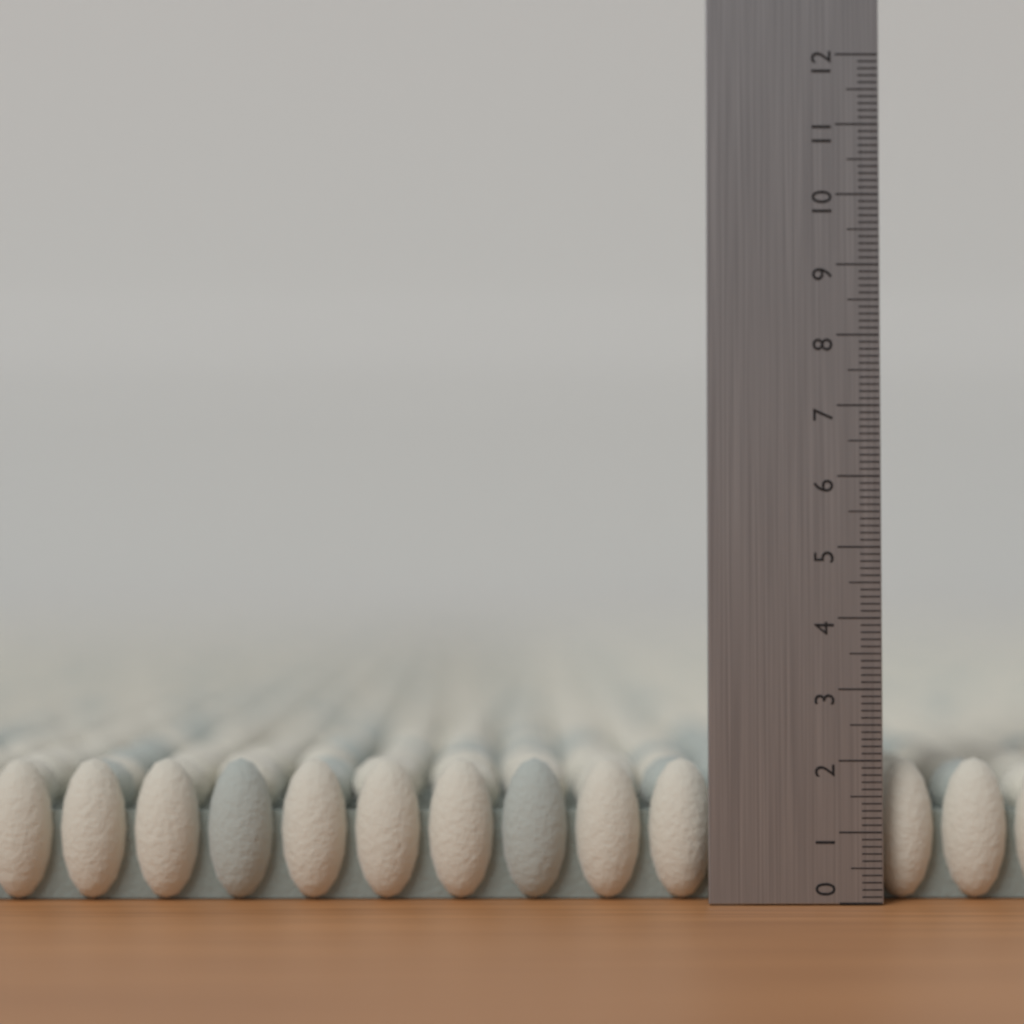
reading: 2.0 (no unit)
